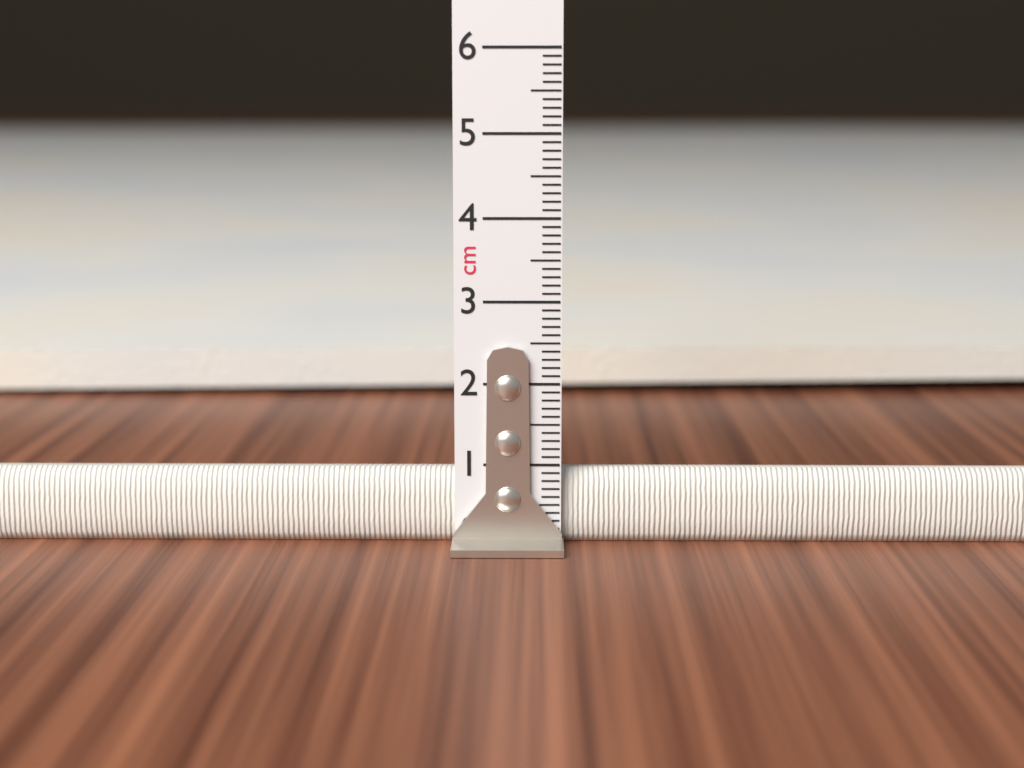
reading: 0.9 cm
